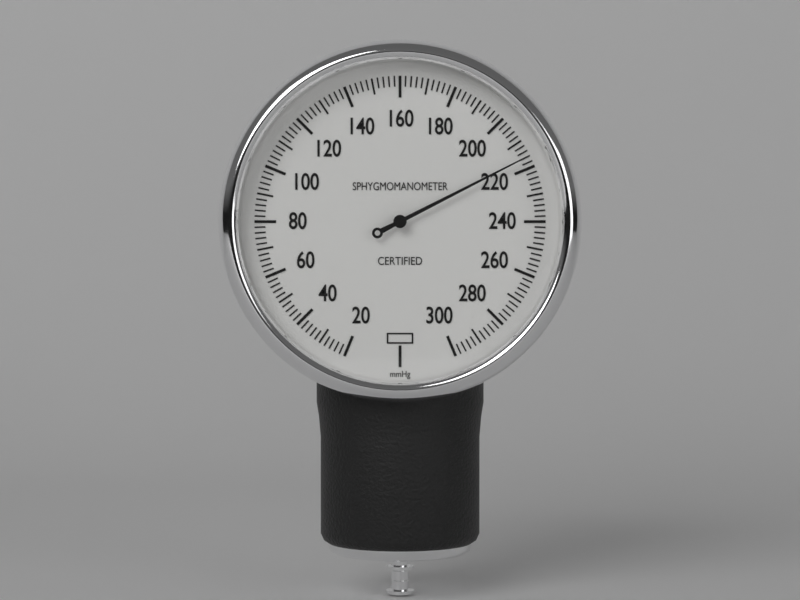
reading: 216 mmHg
